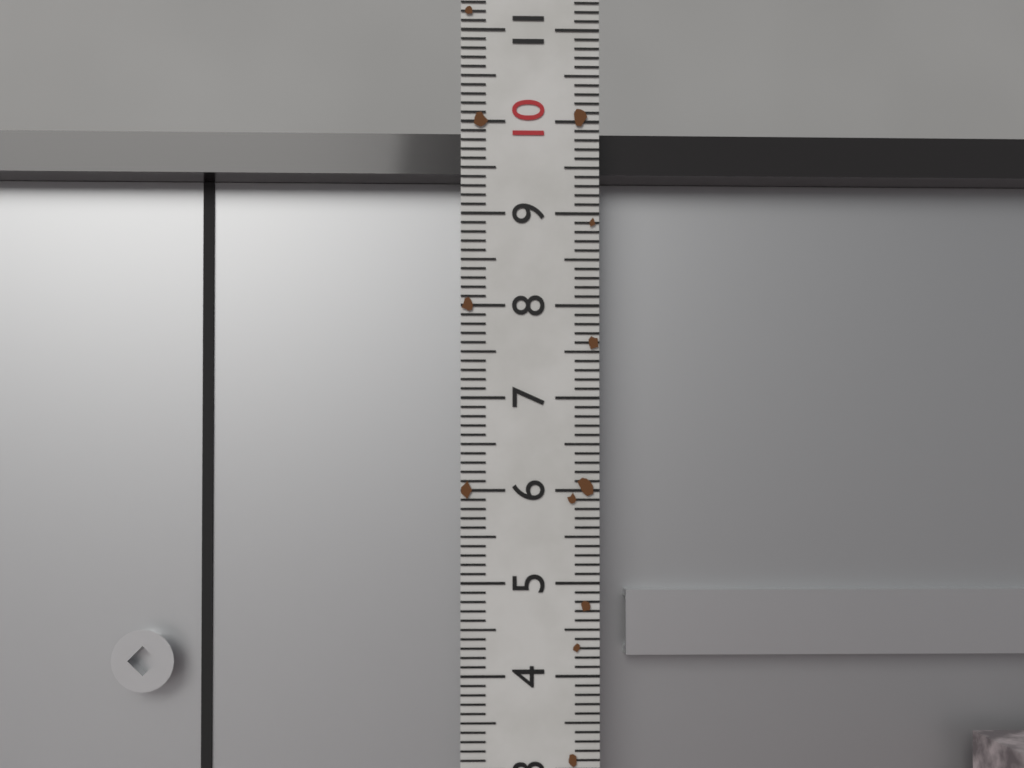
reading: 10.0 (no unit)
